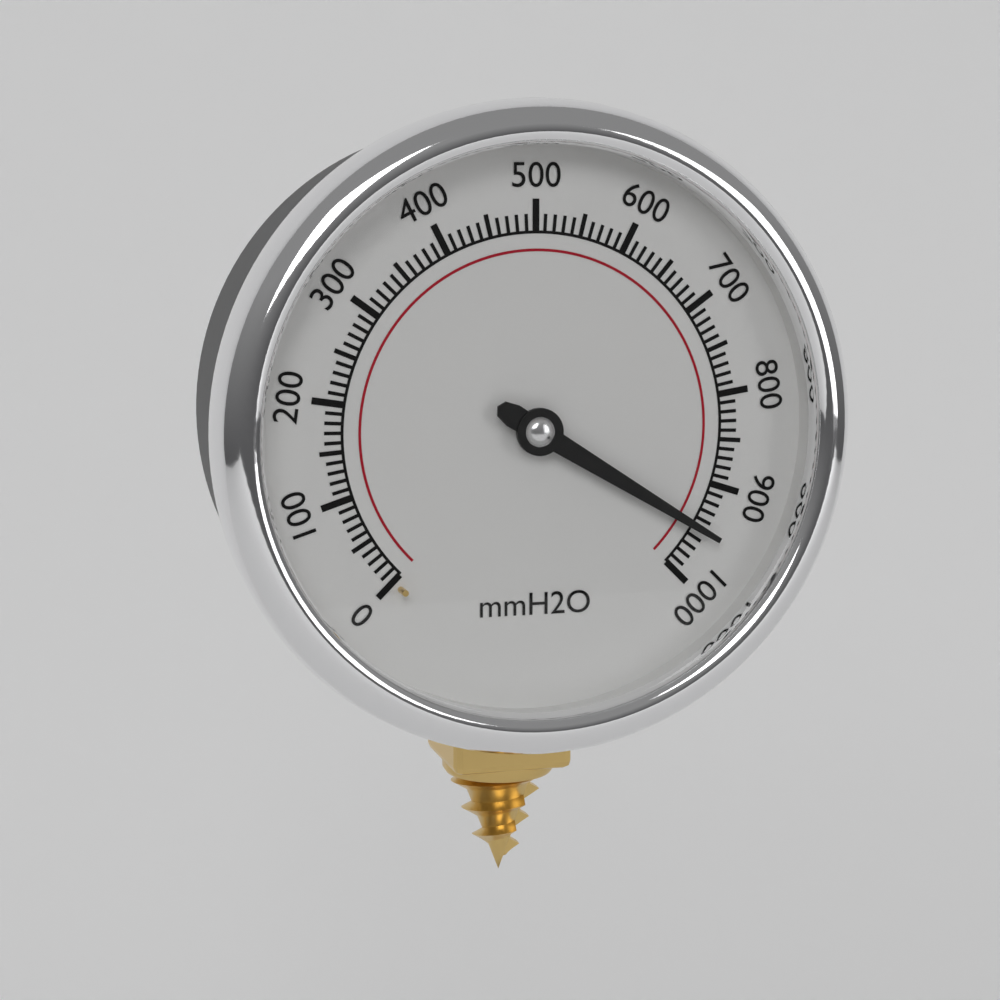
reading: 950 mmH2O
